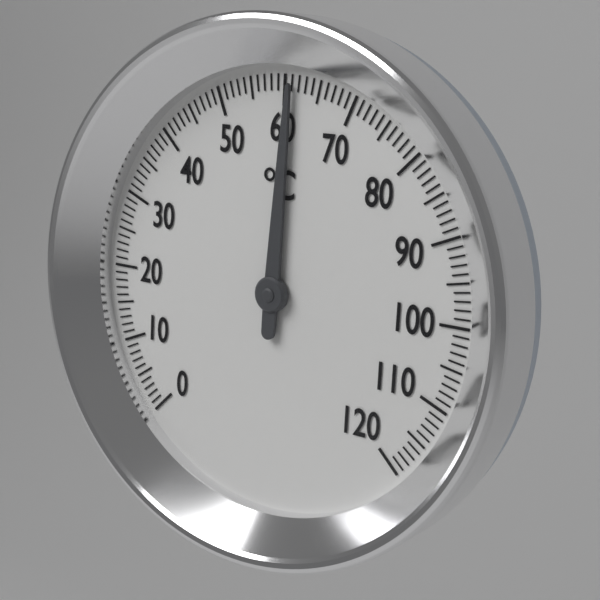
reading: 61 °C
